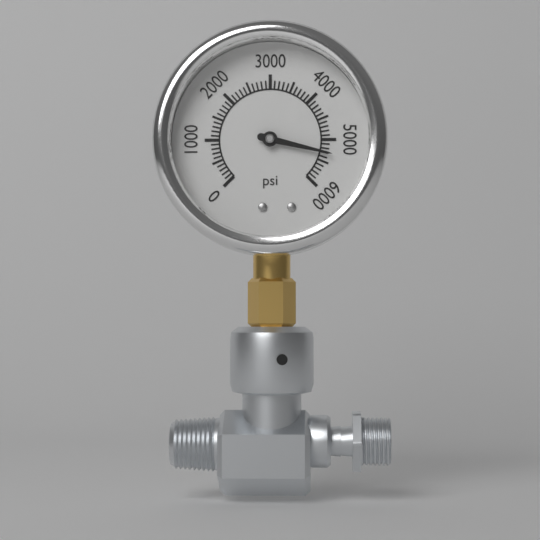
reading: 5300 psi
